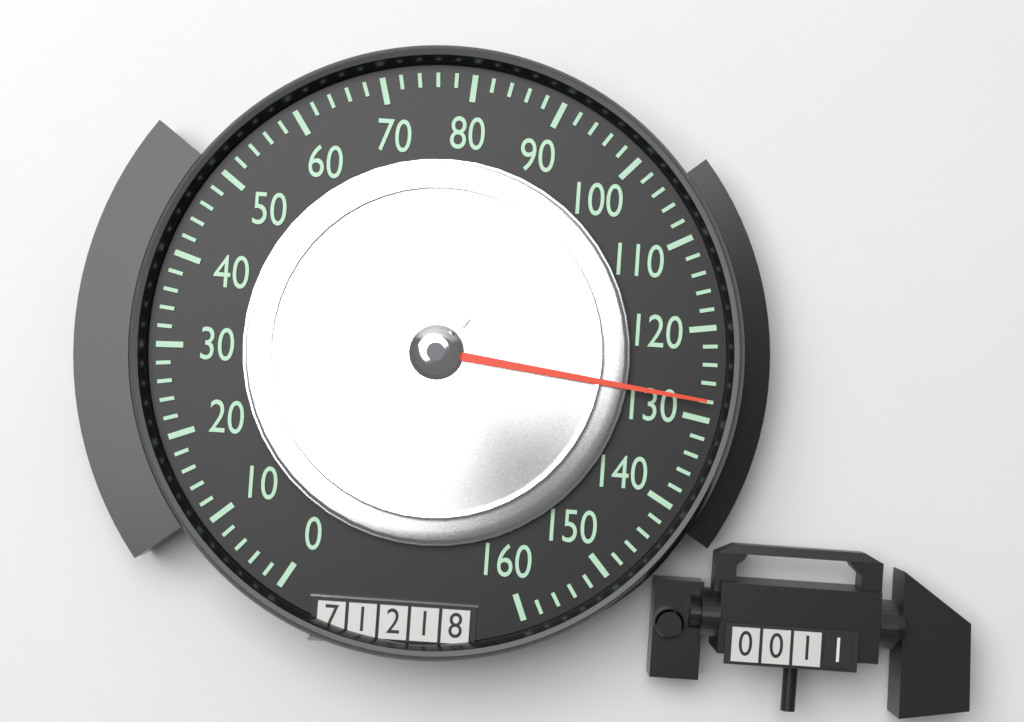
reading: 128 (no unit)
